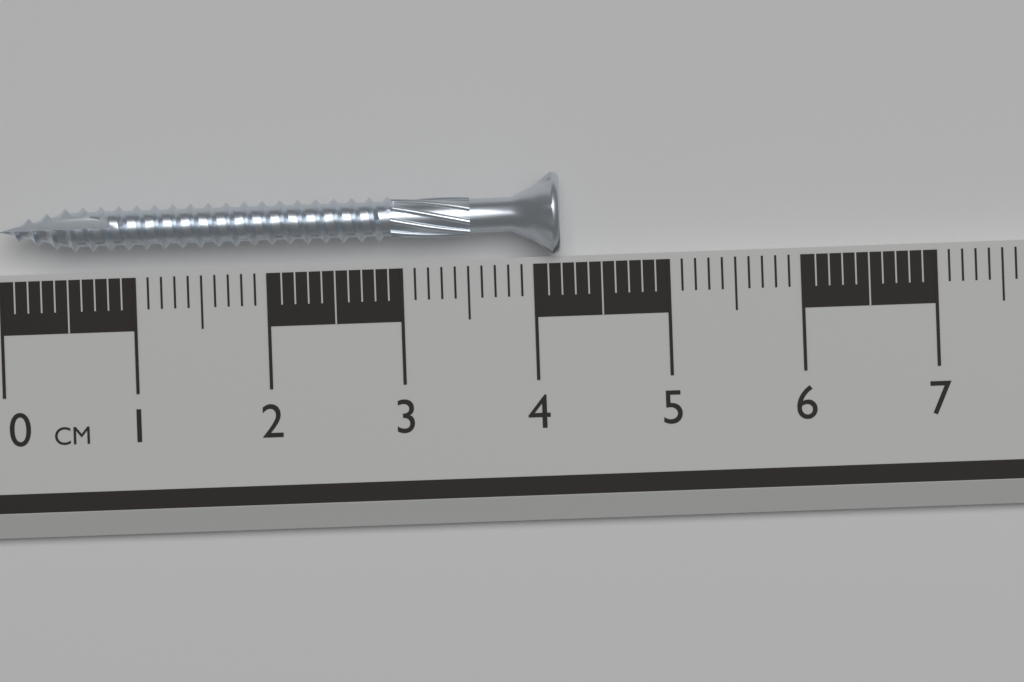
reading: 4.2 cm
